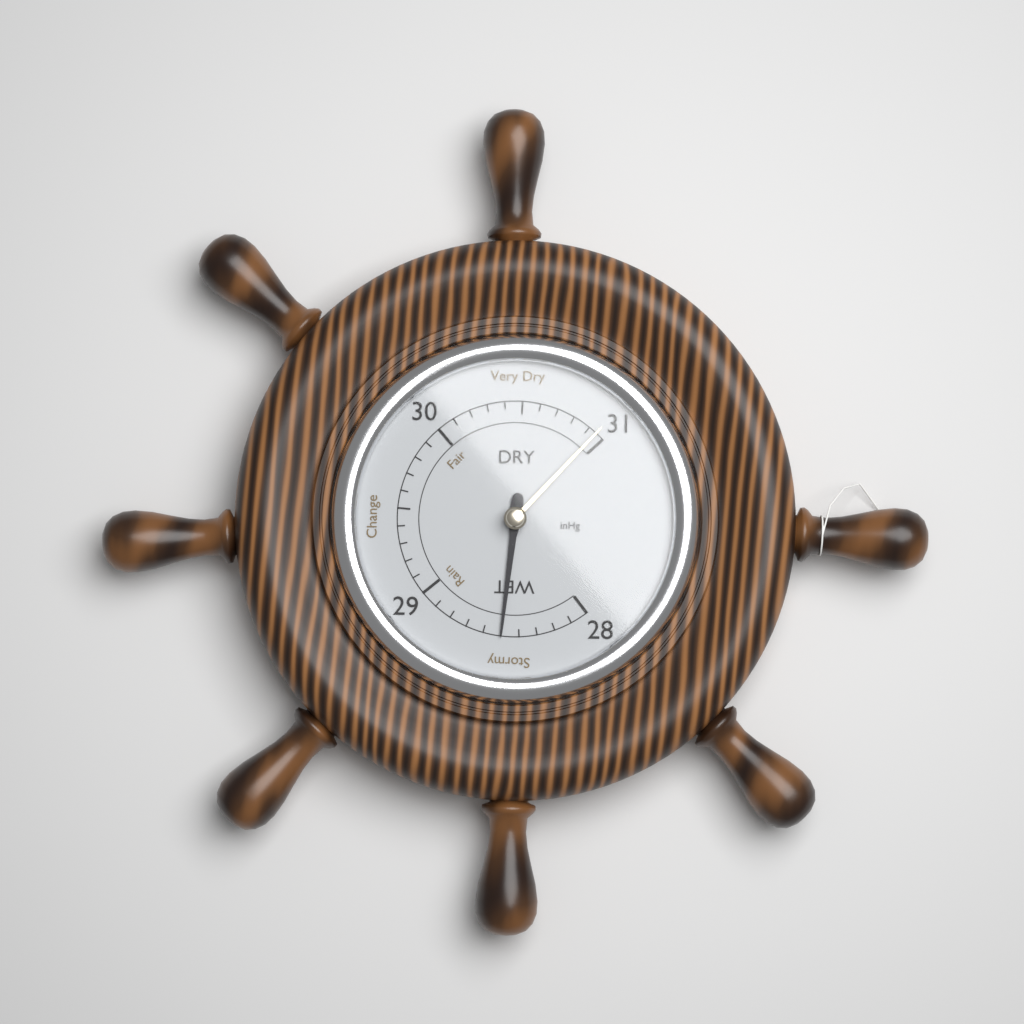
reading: 28.5 inHg
